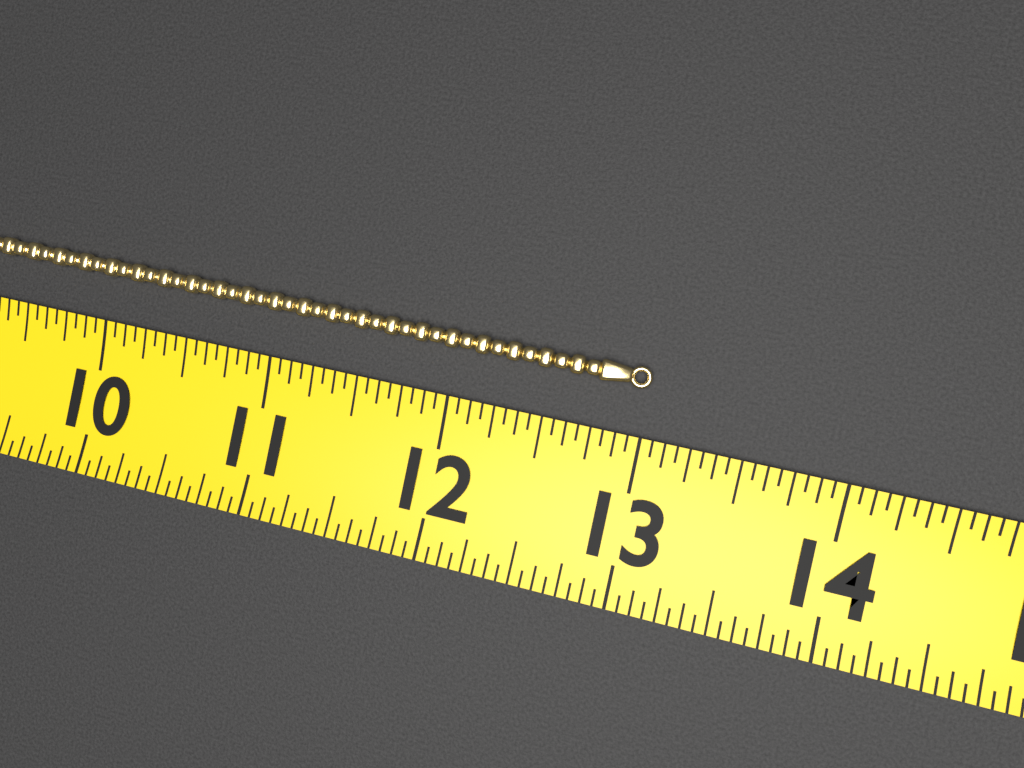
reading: 13.0000 (no unit)
